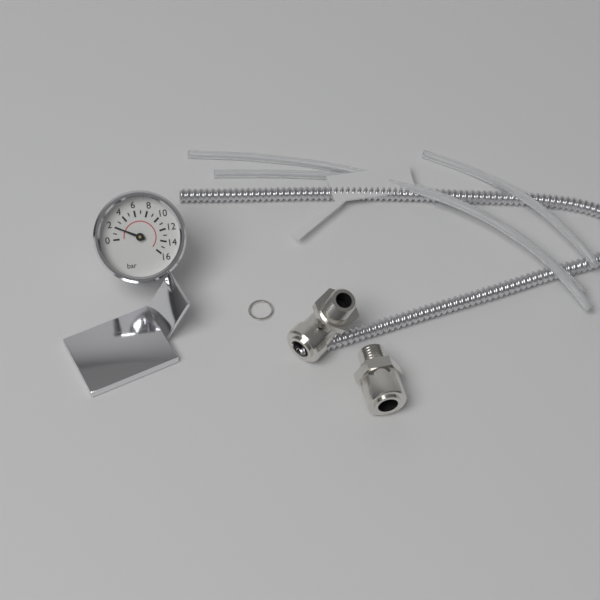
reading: 2 bar
